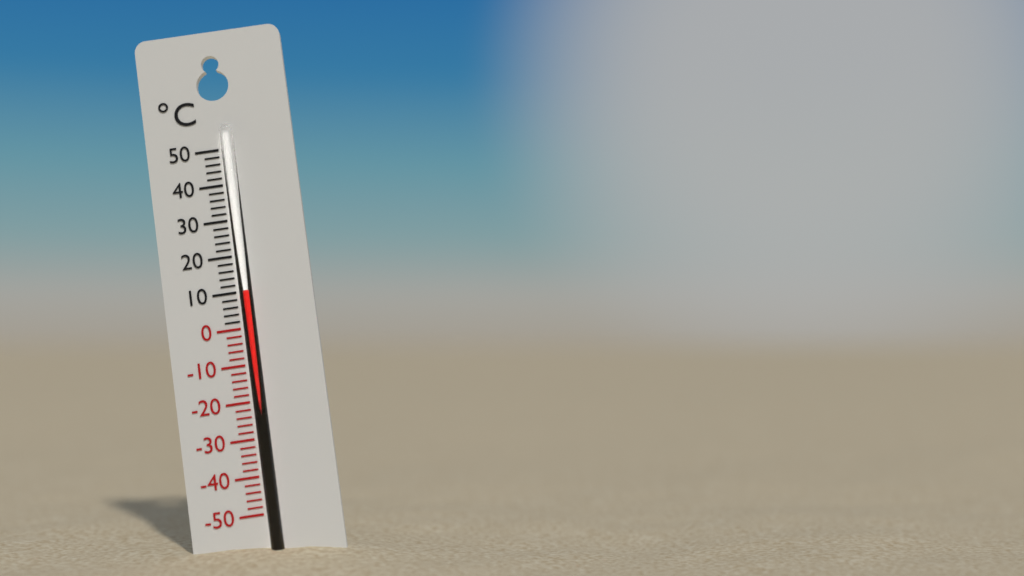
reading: 10 °C
